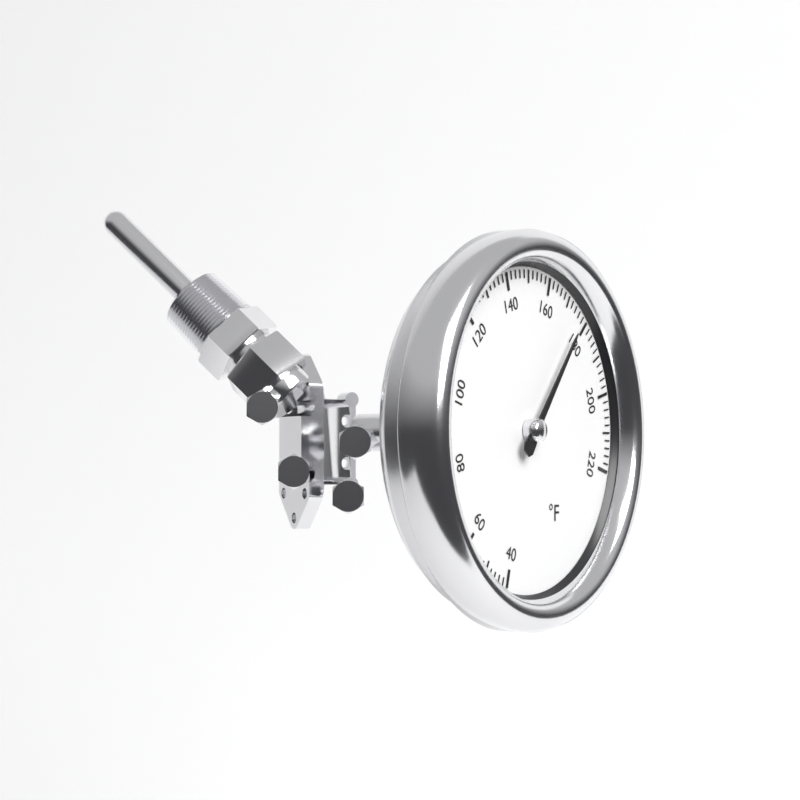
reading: 176 °F
